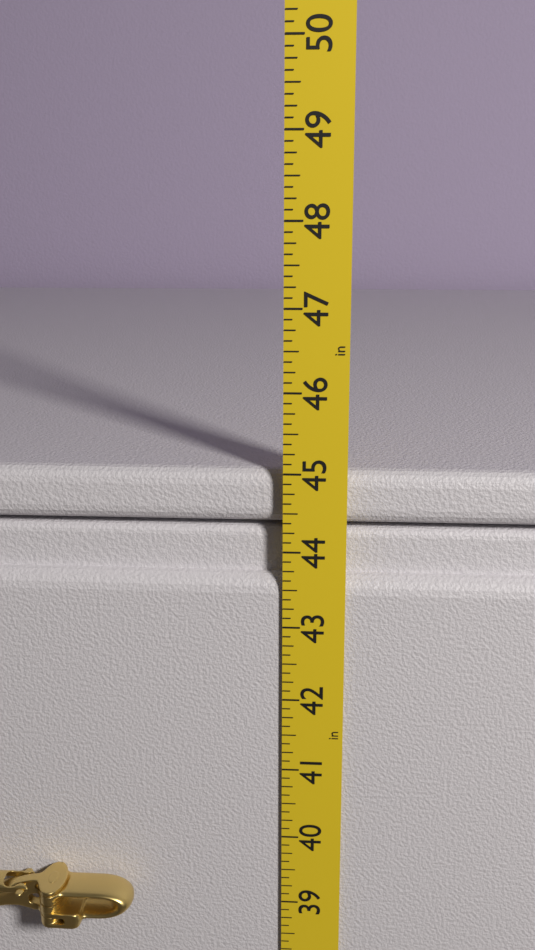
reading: 45.000 in
